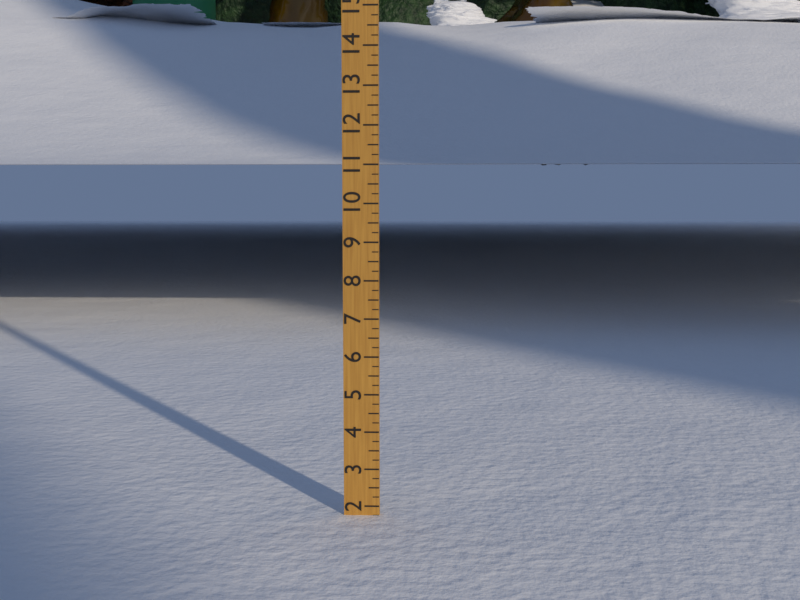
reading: 1.75 (no unit)
